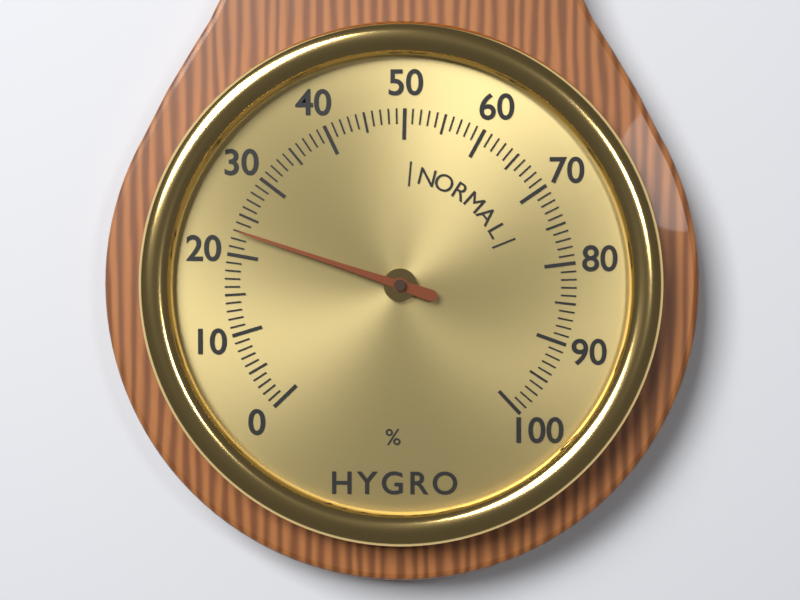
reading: 23 %
